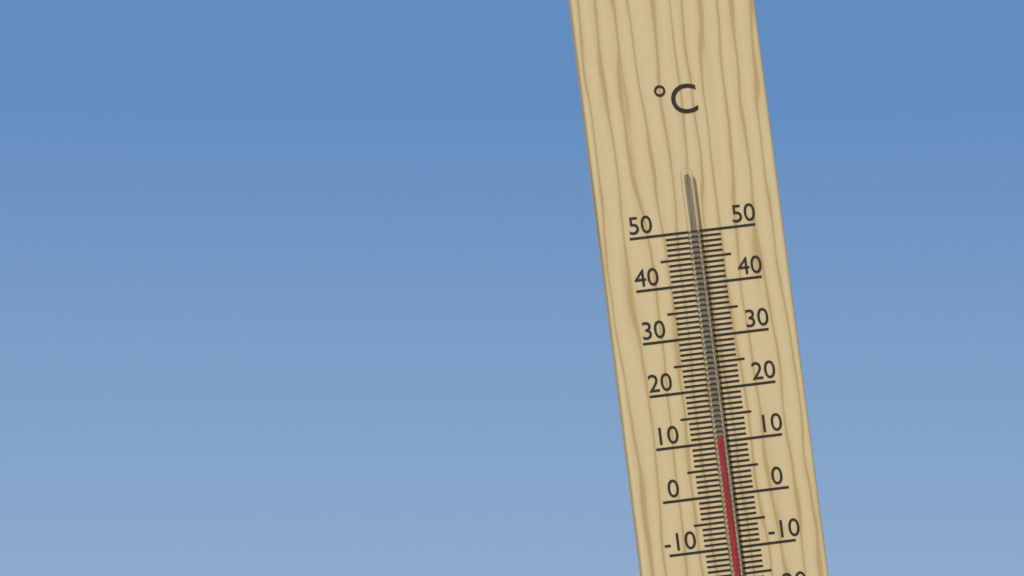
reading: 11 °C
